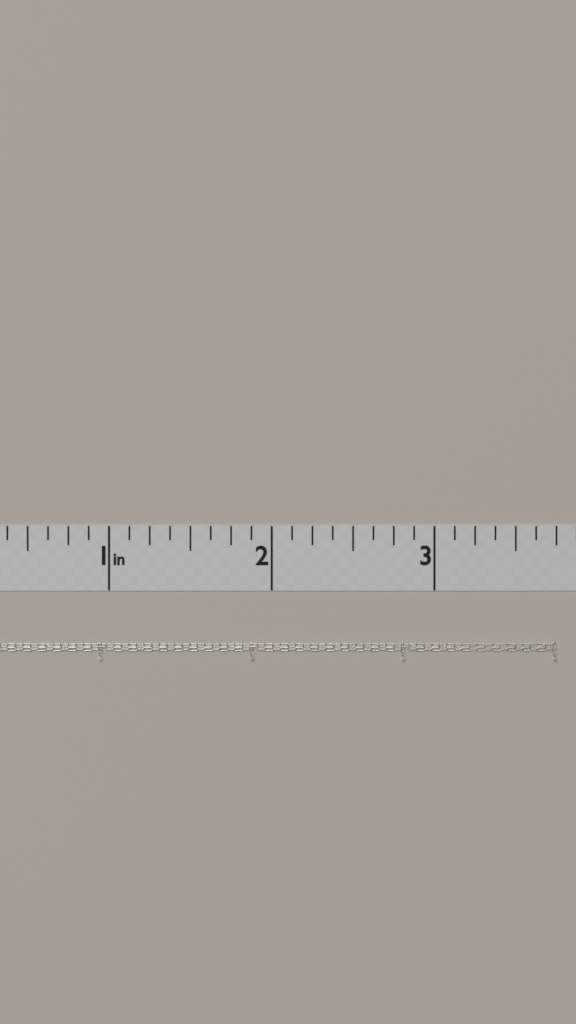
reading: 3.750 in
